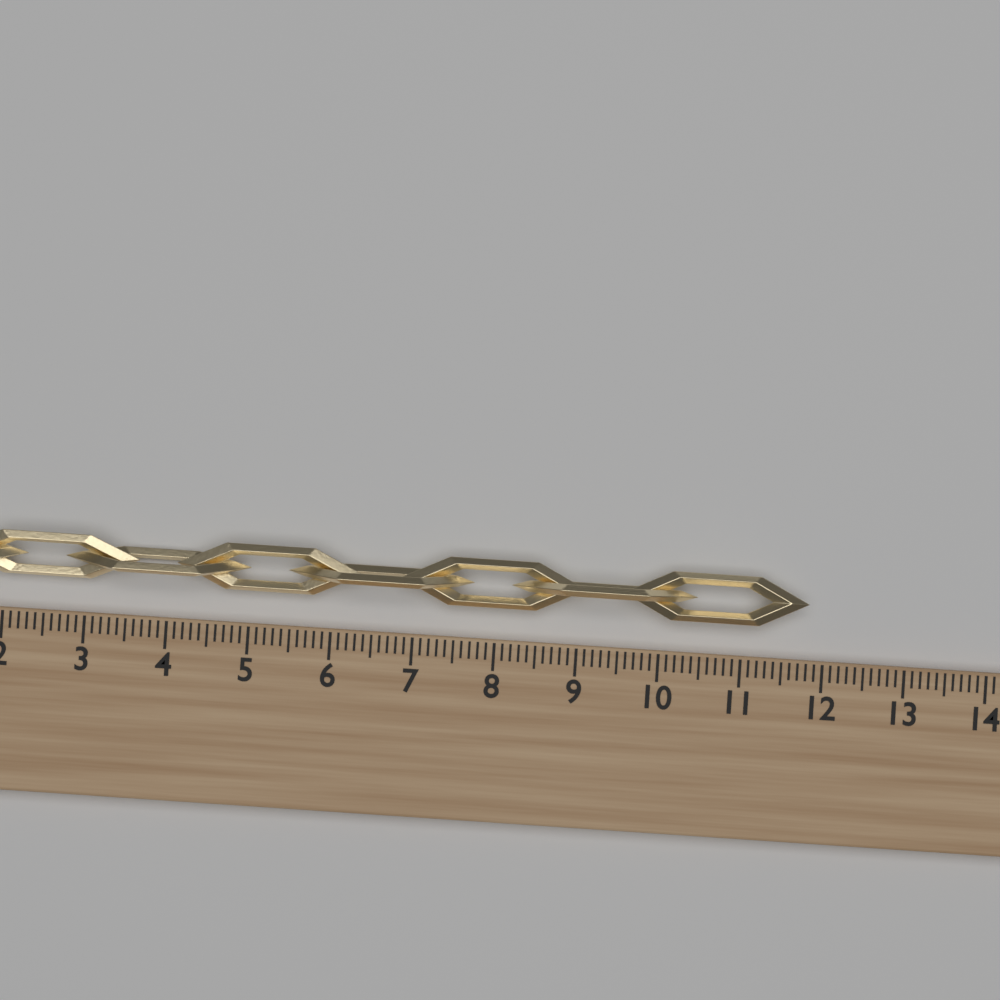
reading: 11.8 (no unit)
